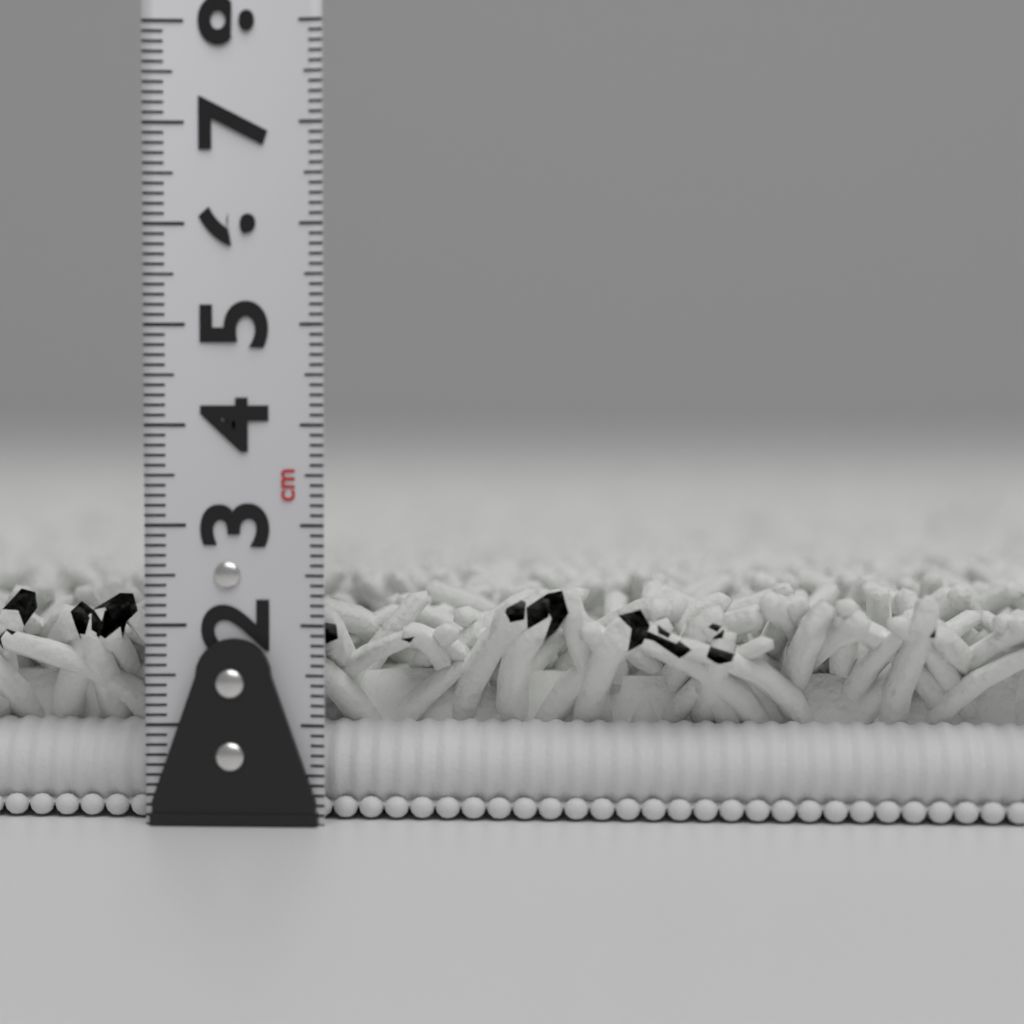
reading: 2.4 cm
